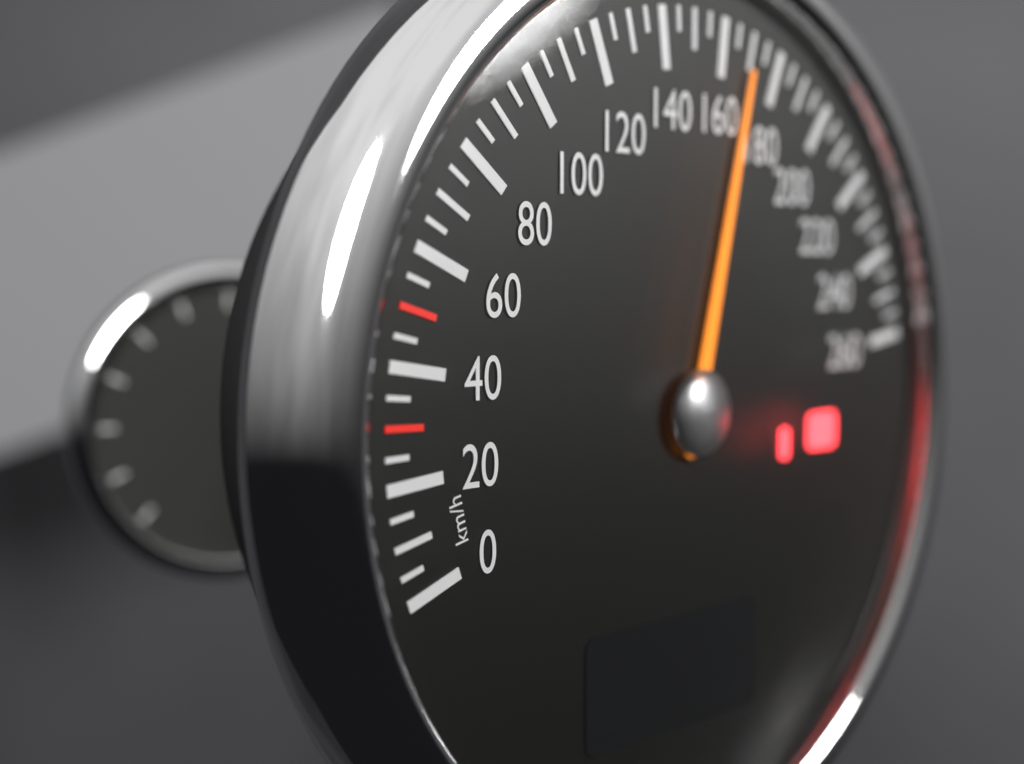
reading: 170 km/h
